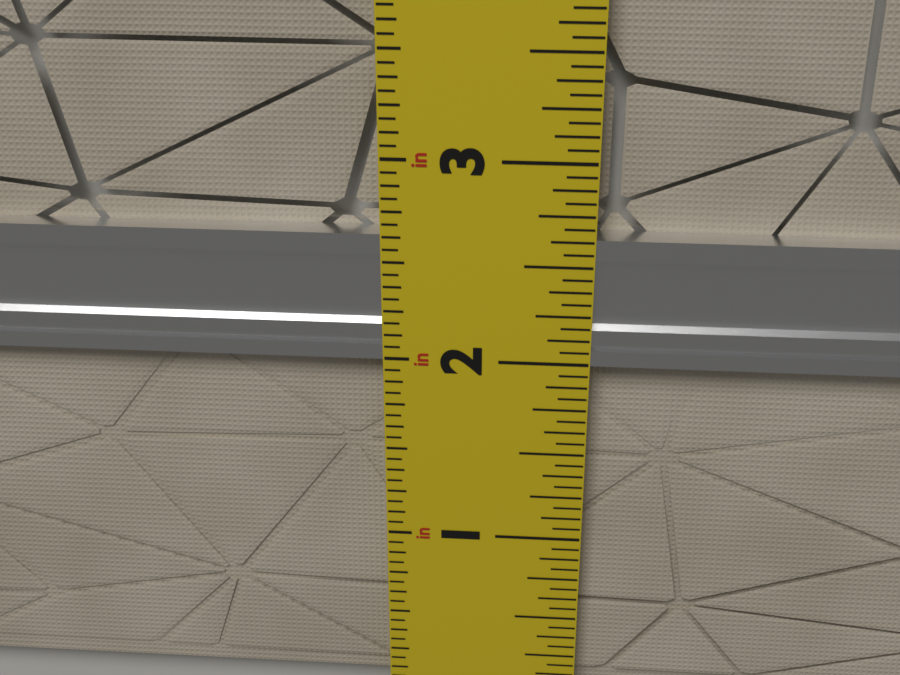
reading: 2.6250 in
